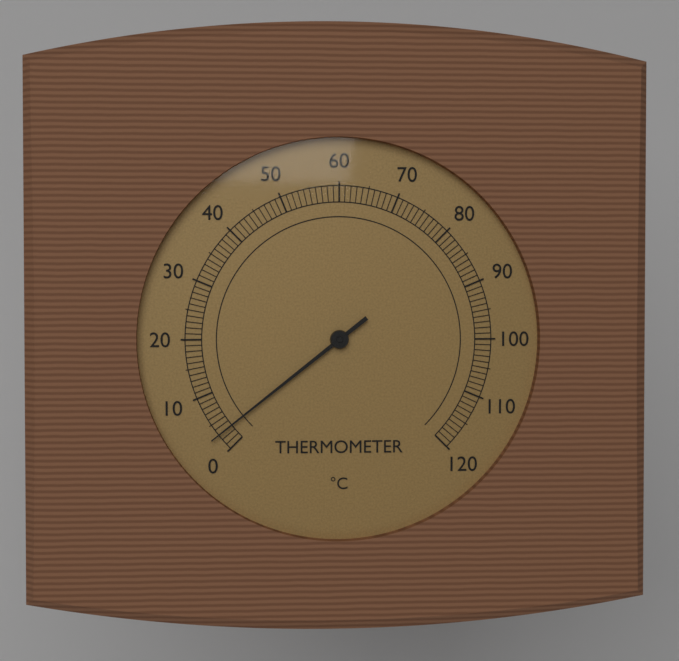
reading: 3 °C
